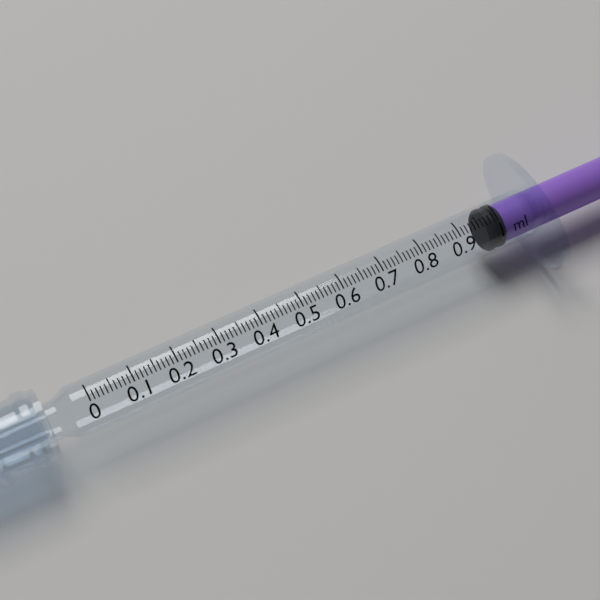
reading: 0.97 ml
